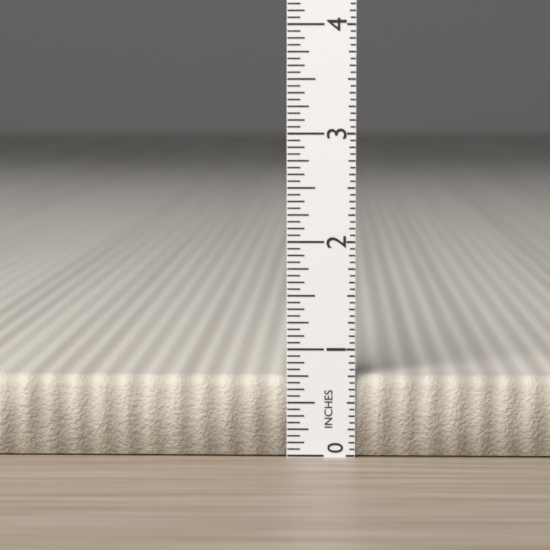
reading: 0.7500 in
